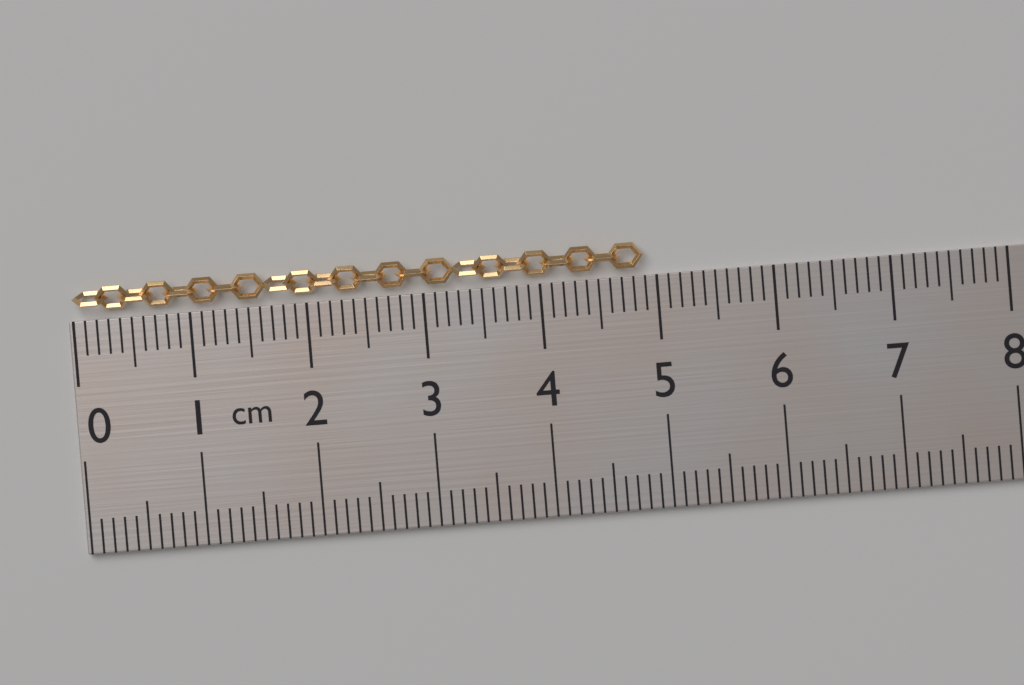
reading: 4.9 cm
